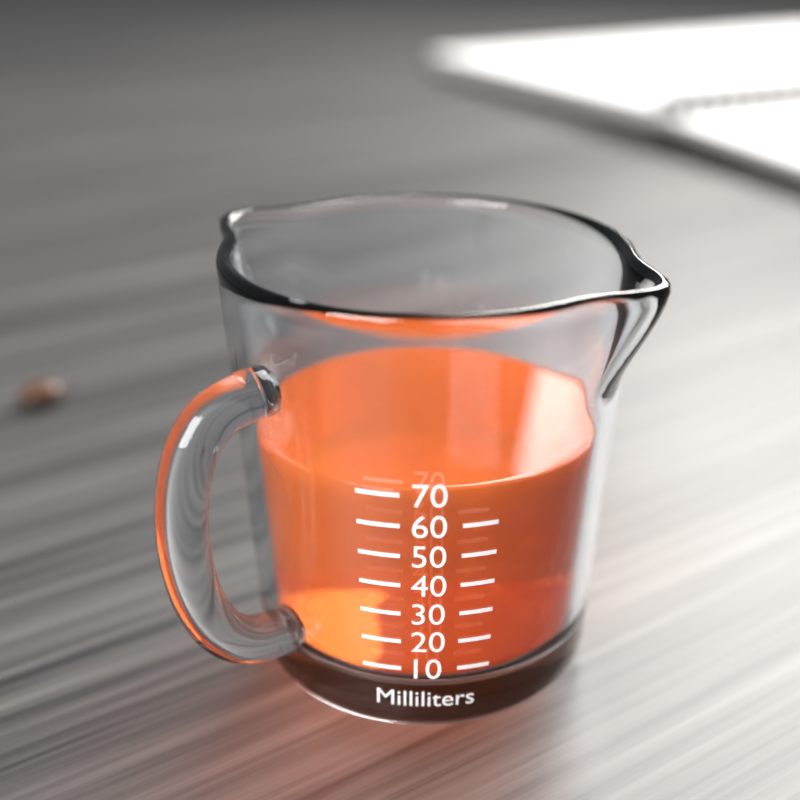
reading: 70 ml
